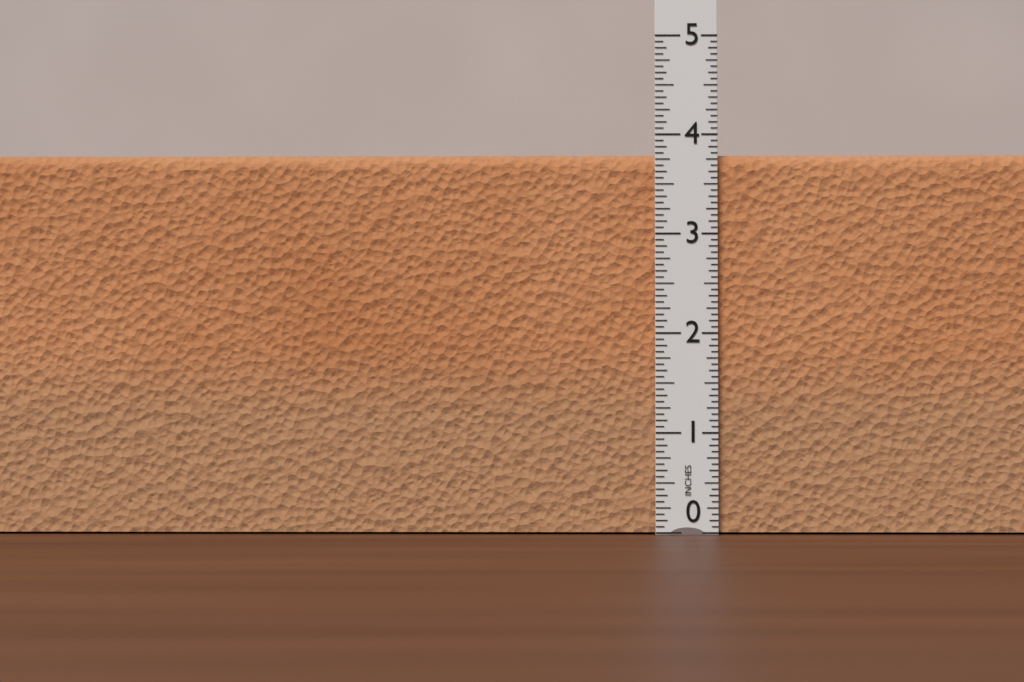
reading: 3.8125 in
